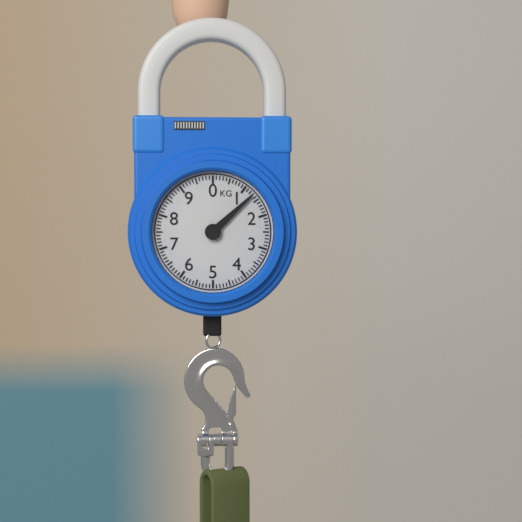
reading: 1.3 kg
